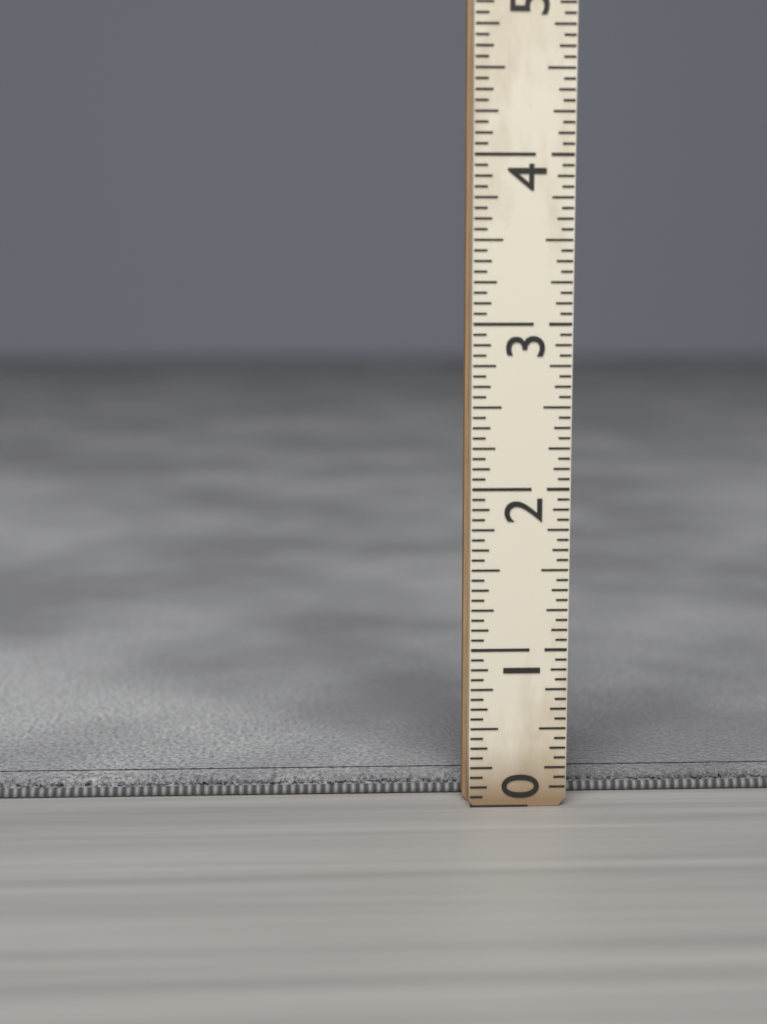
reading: 0.1250 (no unit)
